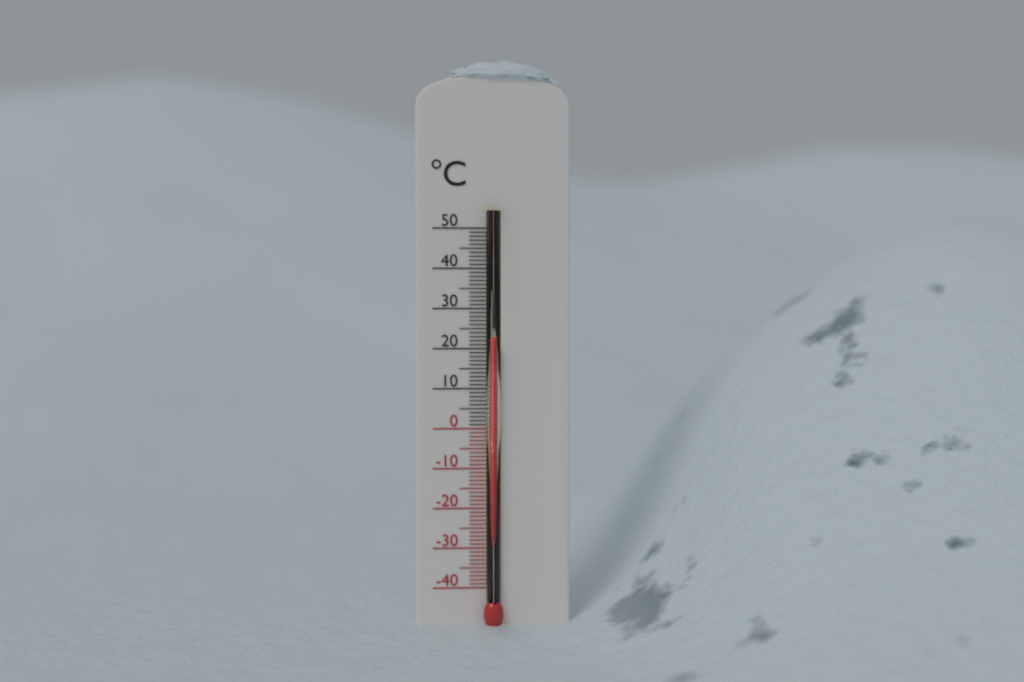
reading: 22 °C
